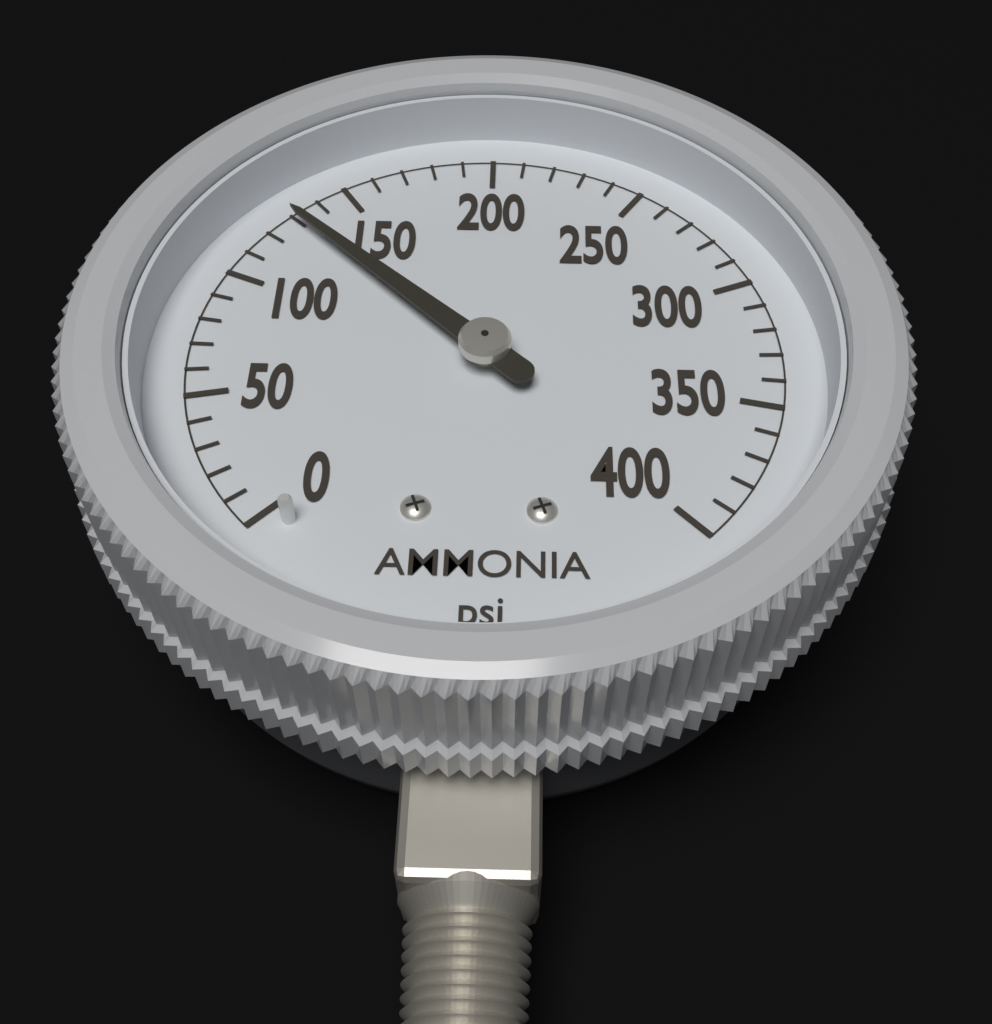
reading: 130 psi
